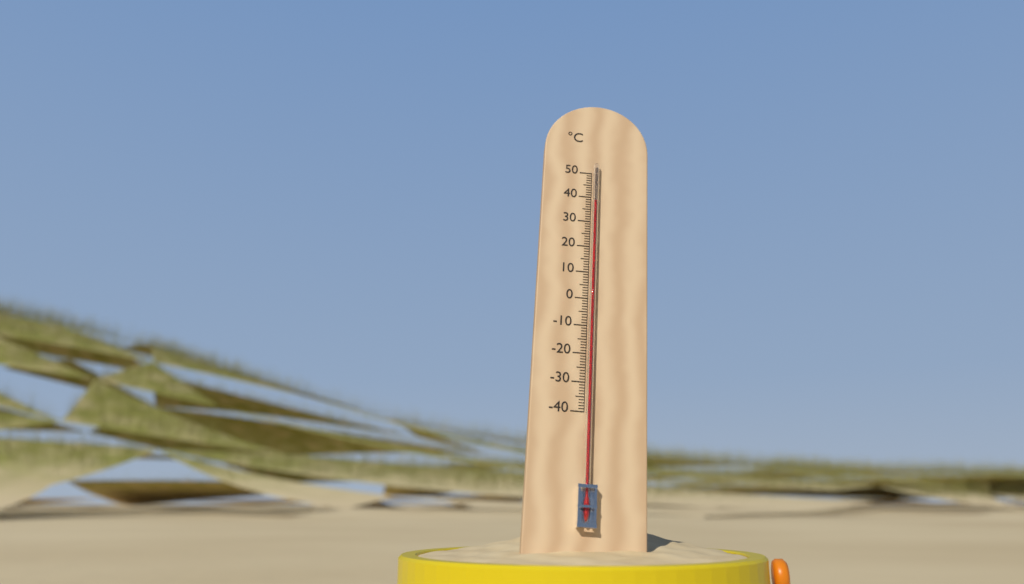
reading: 38 °C
